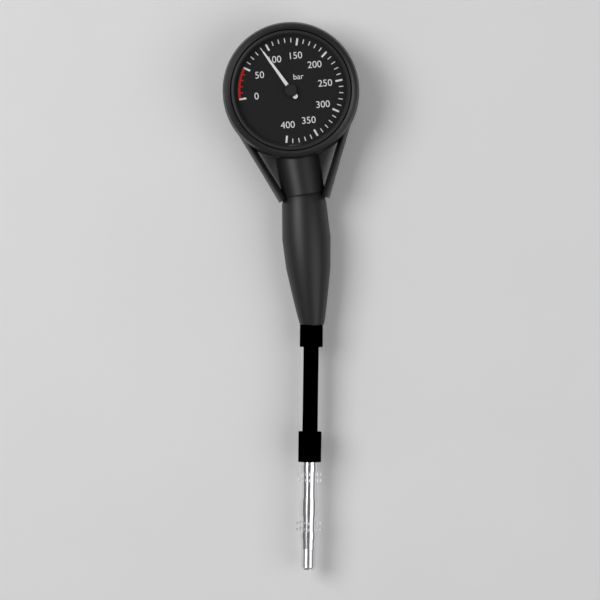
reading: 90 bar
